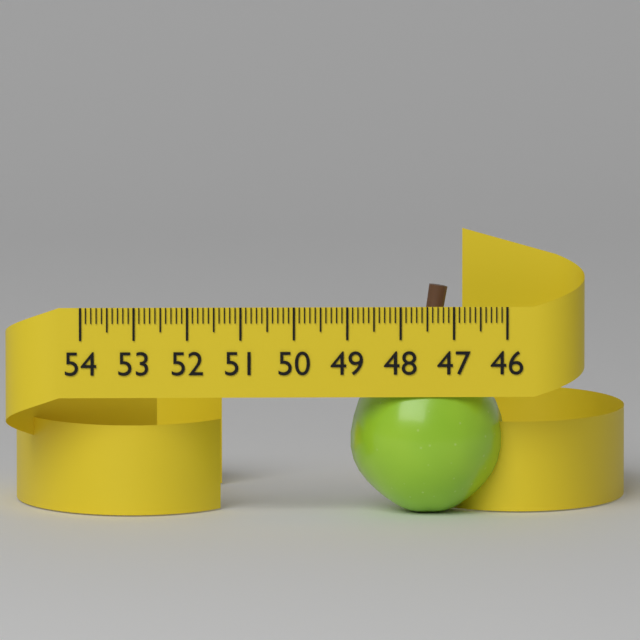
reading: 48.9 (no unit)
